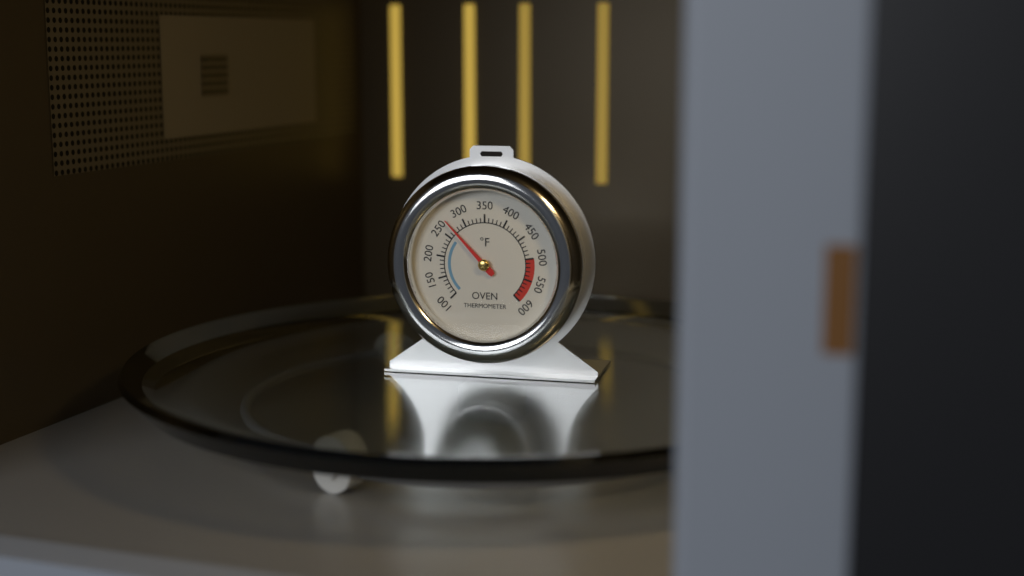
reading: 270 °F
